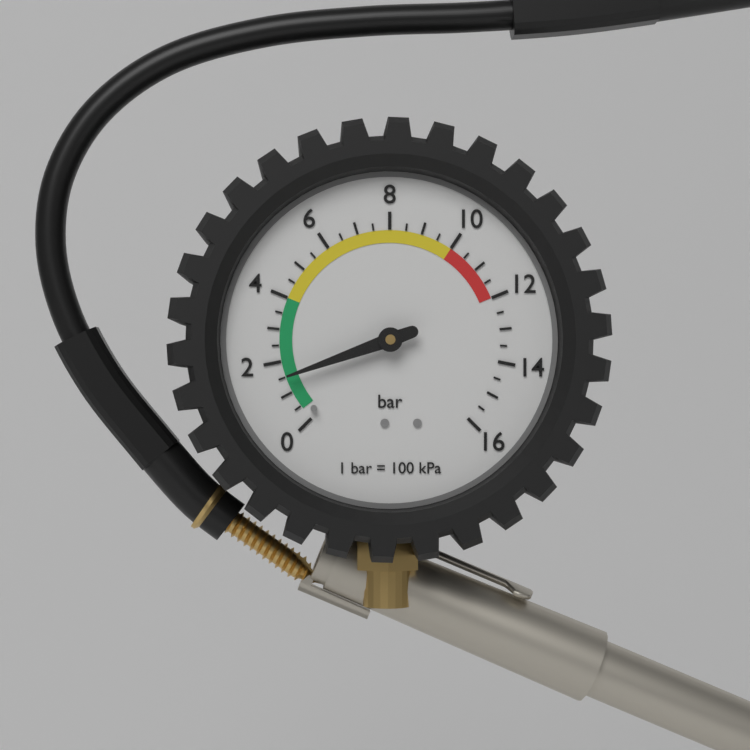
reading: 1.5 bar
